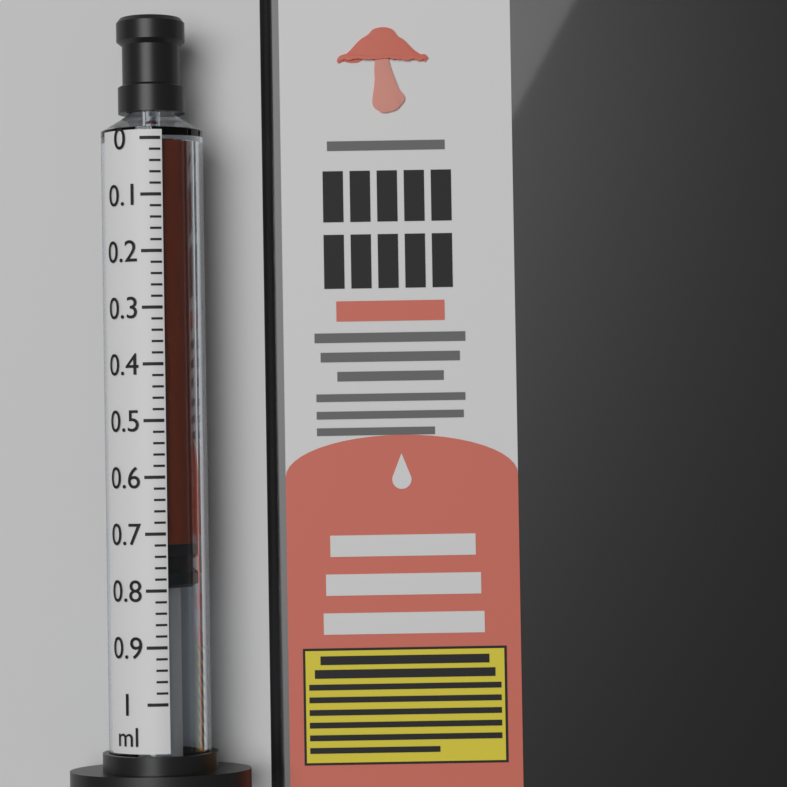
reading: 0.72 ml
